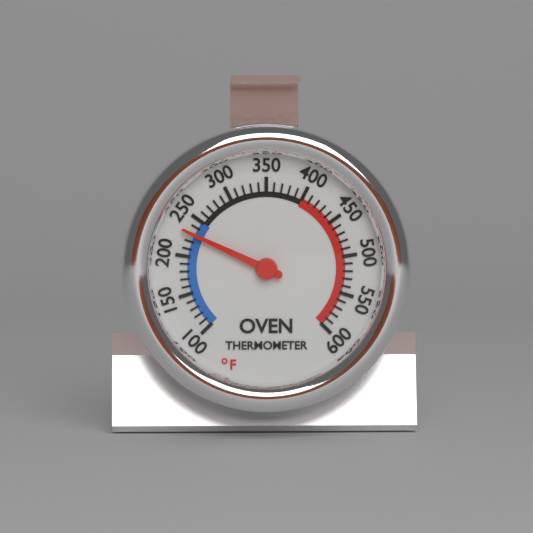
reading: 230 °F
